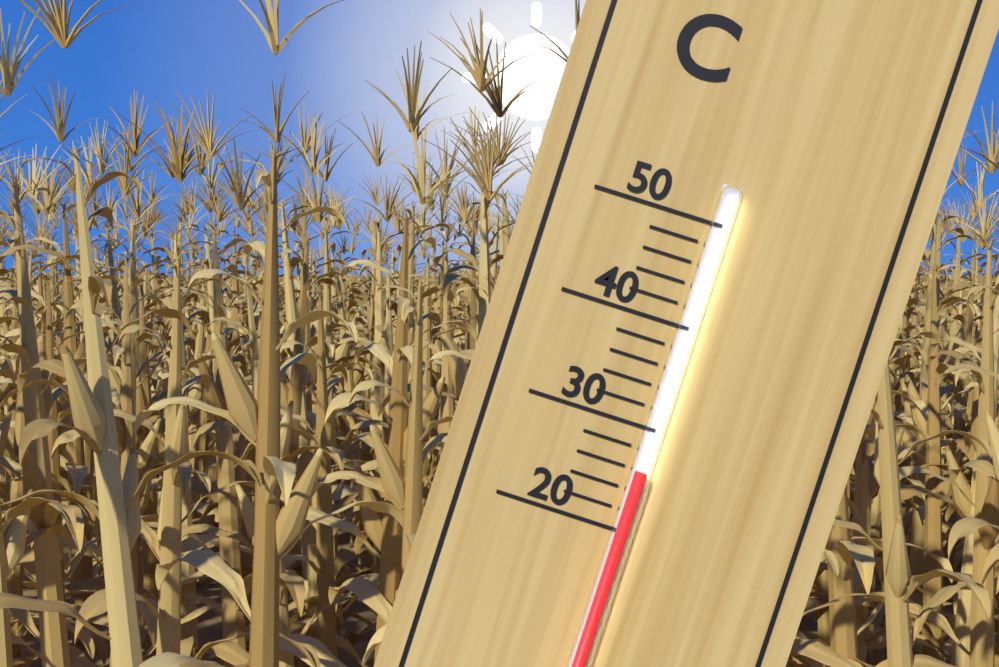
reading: 26 °C
